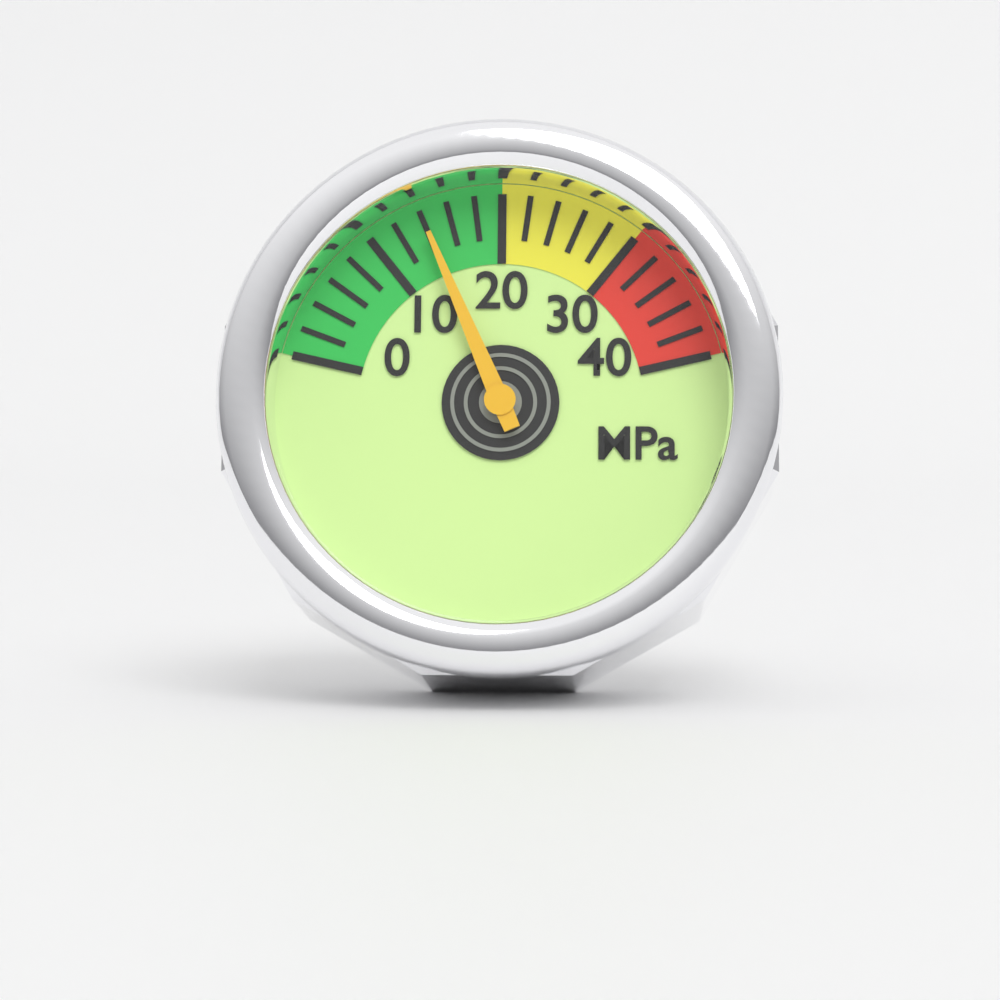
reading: 14 MPa
